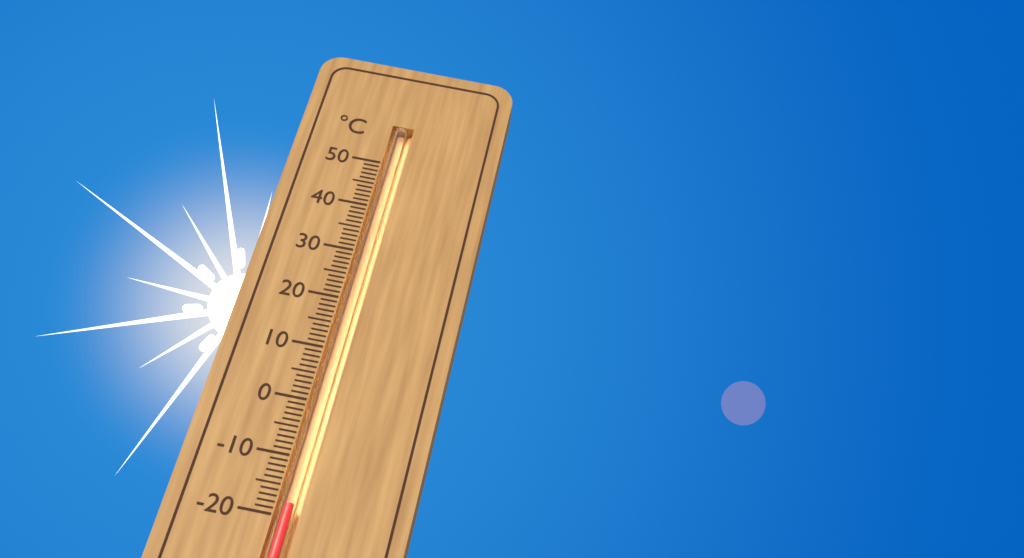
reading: -18 °C
